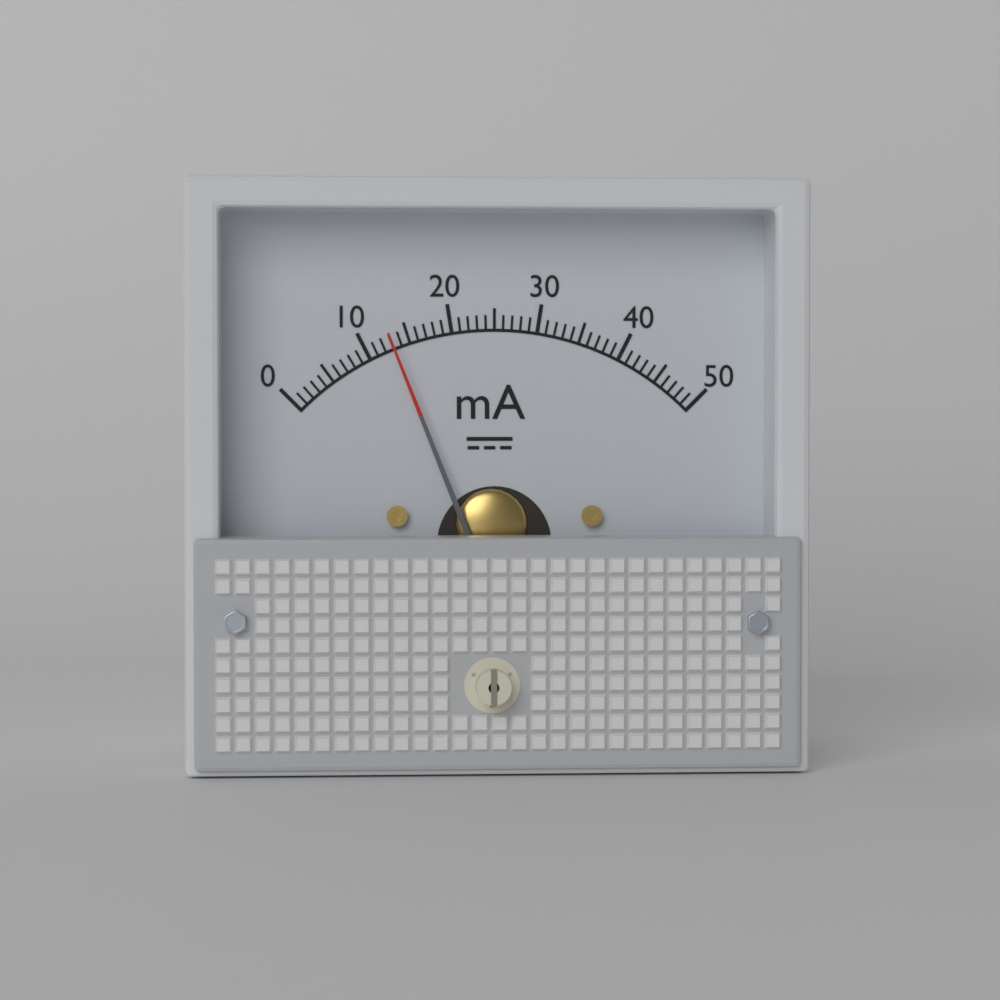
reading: 13 mA
